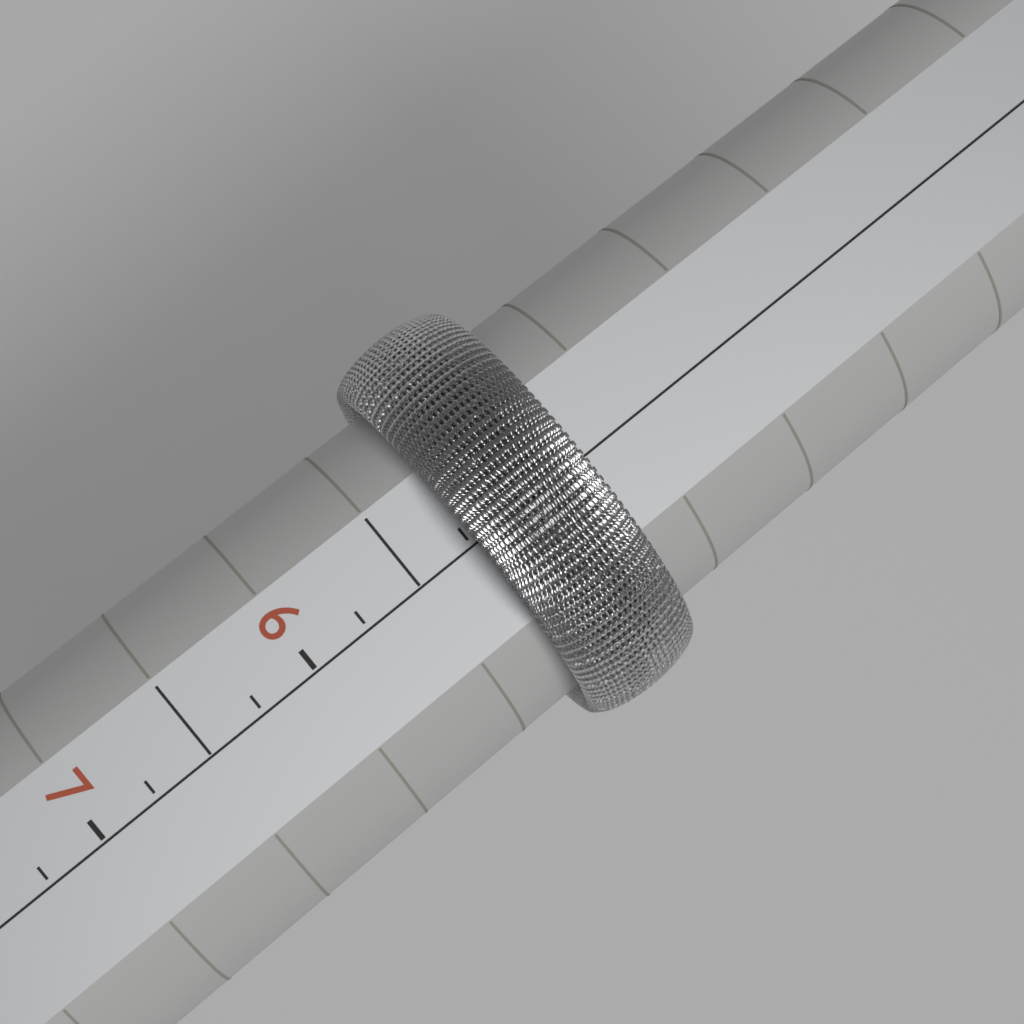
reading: 5.25 (no unit)
